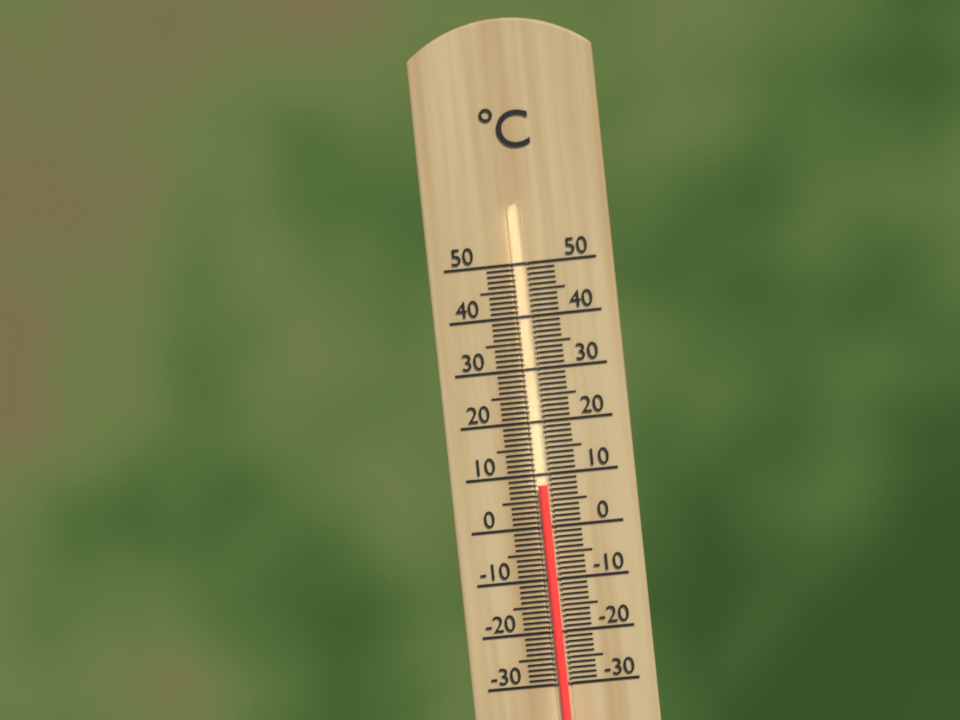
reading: 8 °C
